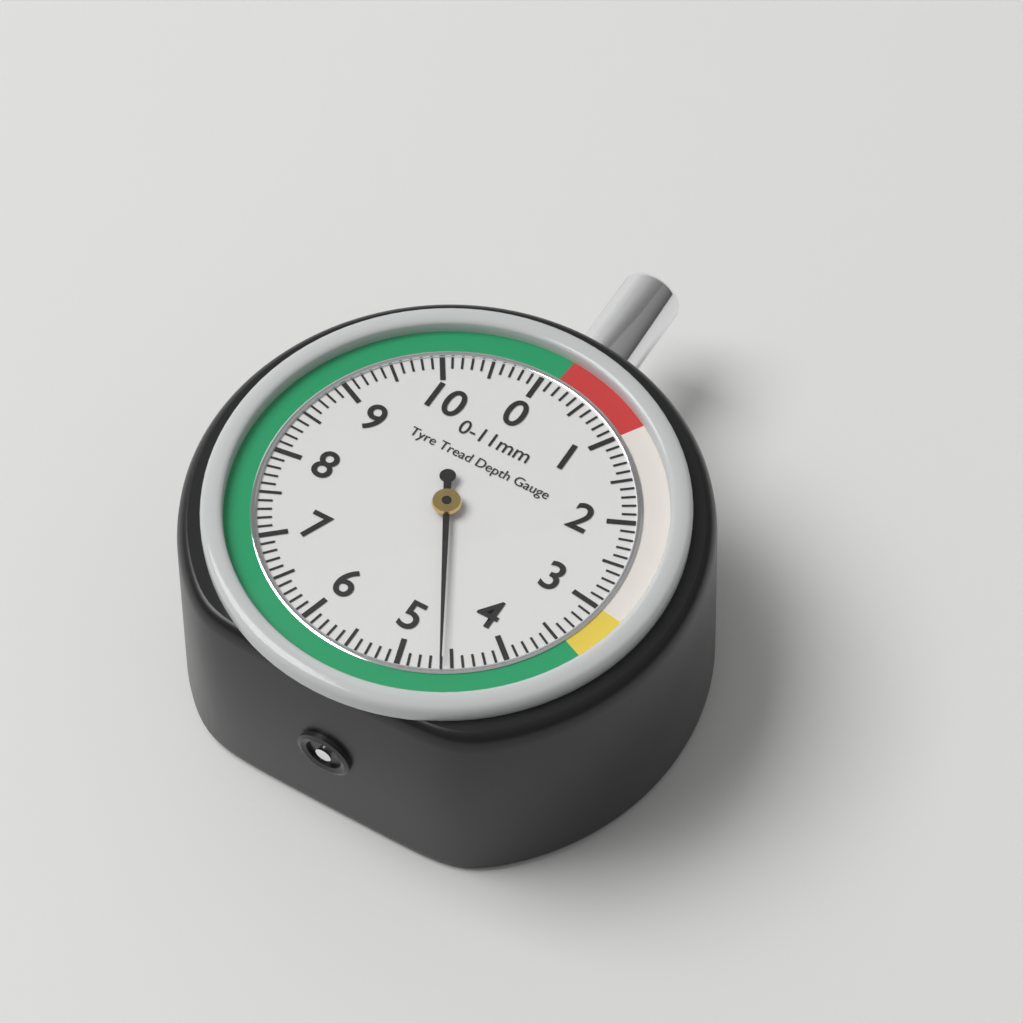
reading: 4.6 mm
